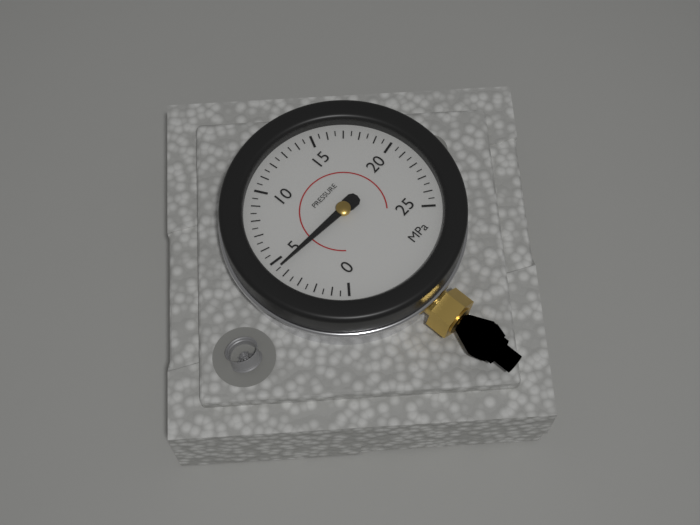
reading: 4.5 MPa
